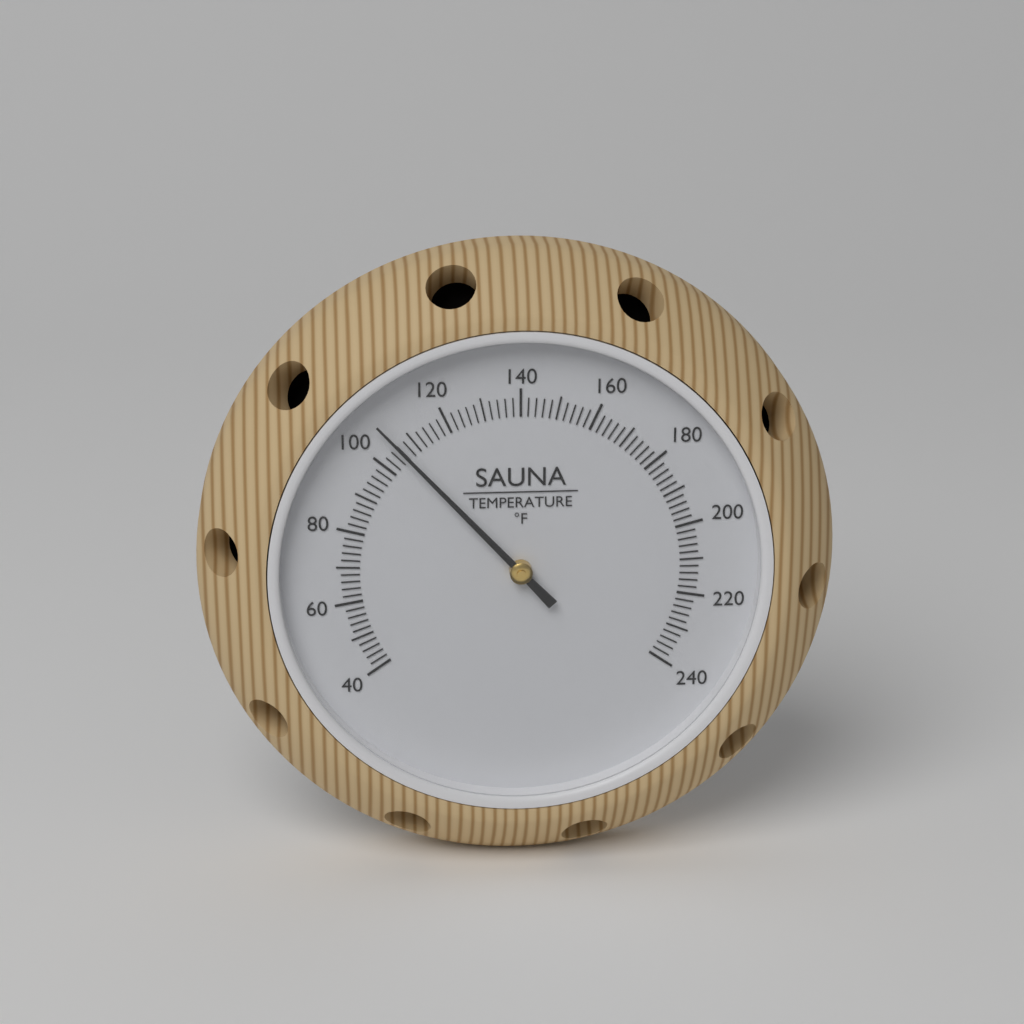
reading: 106 °F
